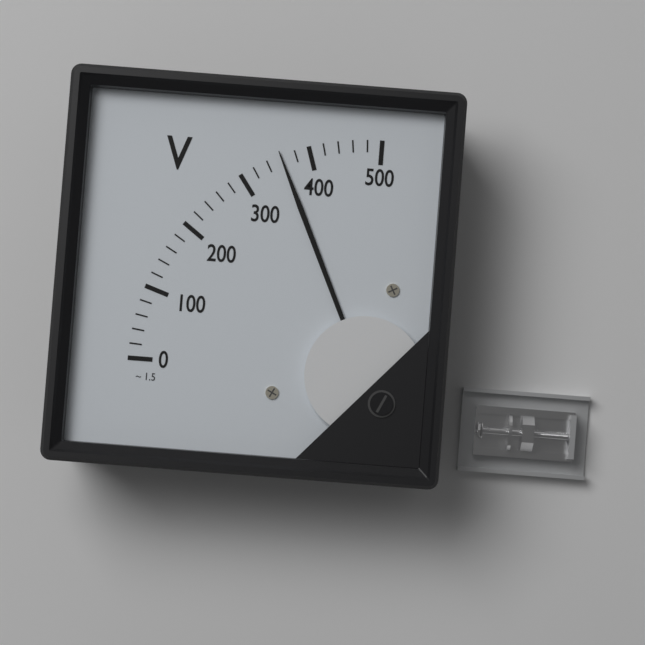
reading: 360 V
